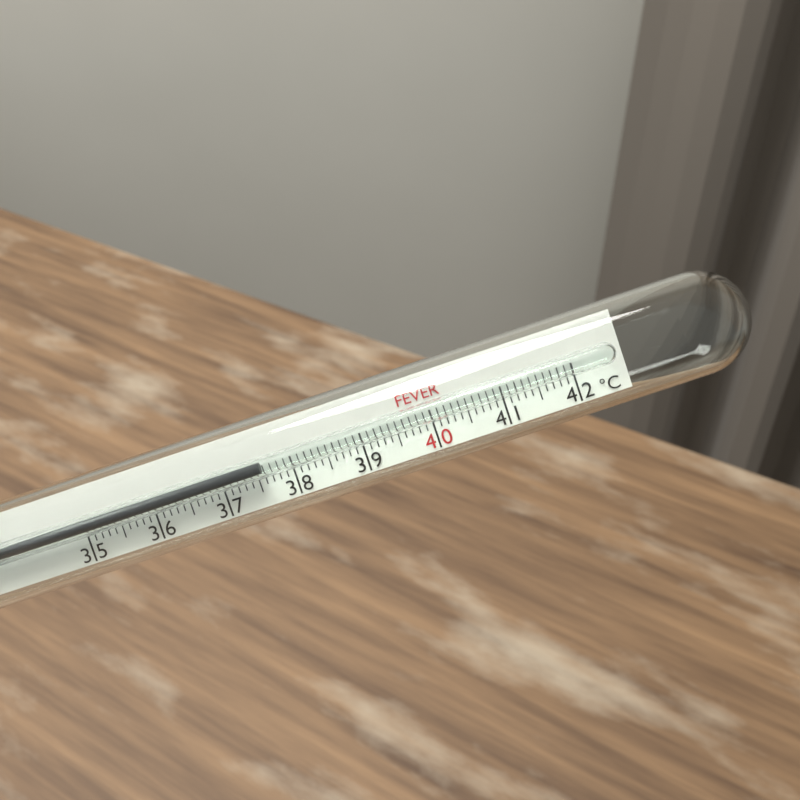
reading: 37.6 °C
